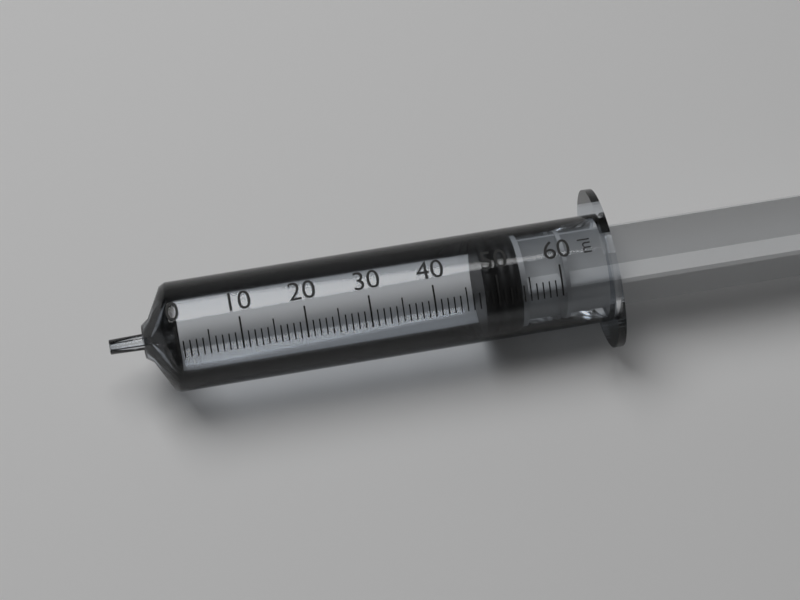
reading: 48 ml
